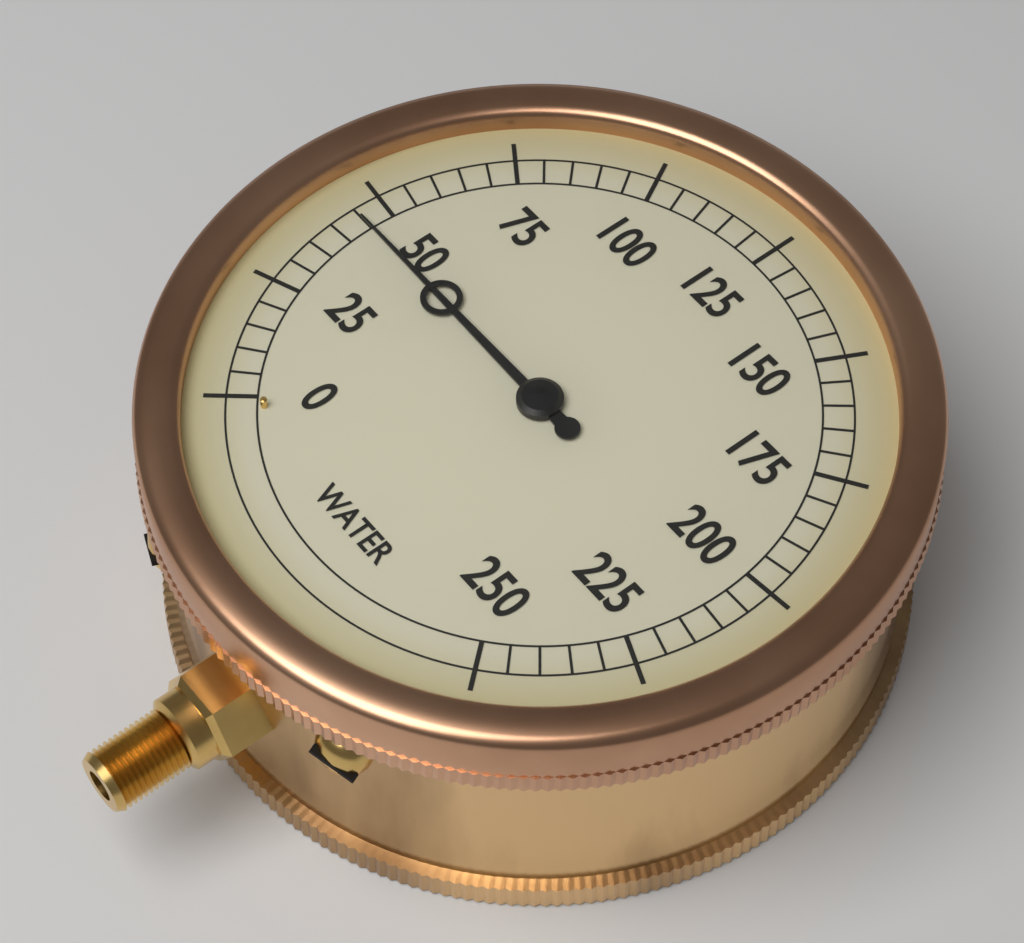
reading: 45 (no unit)
